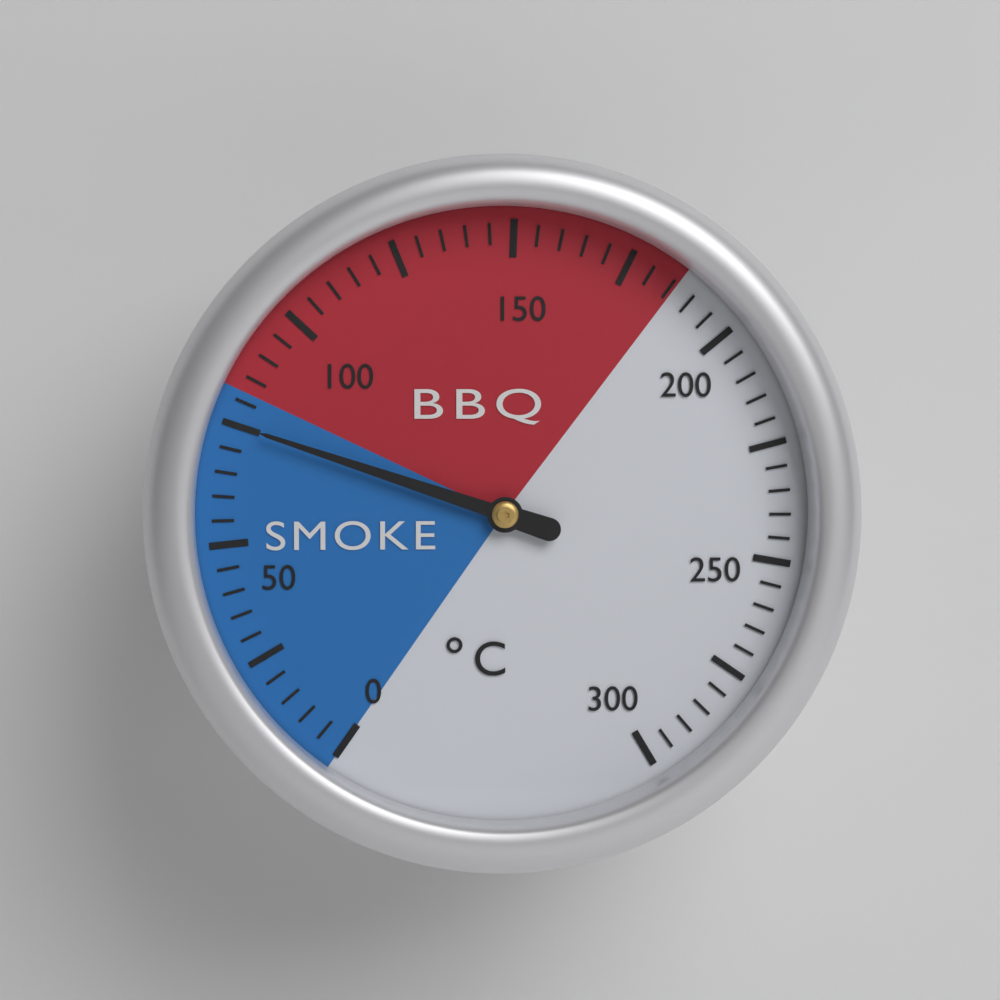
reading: 75 °C
